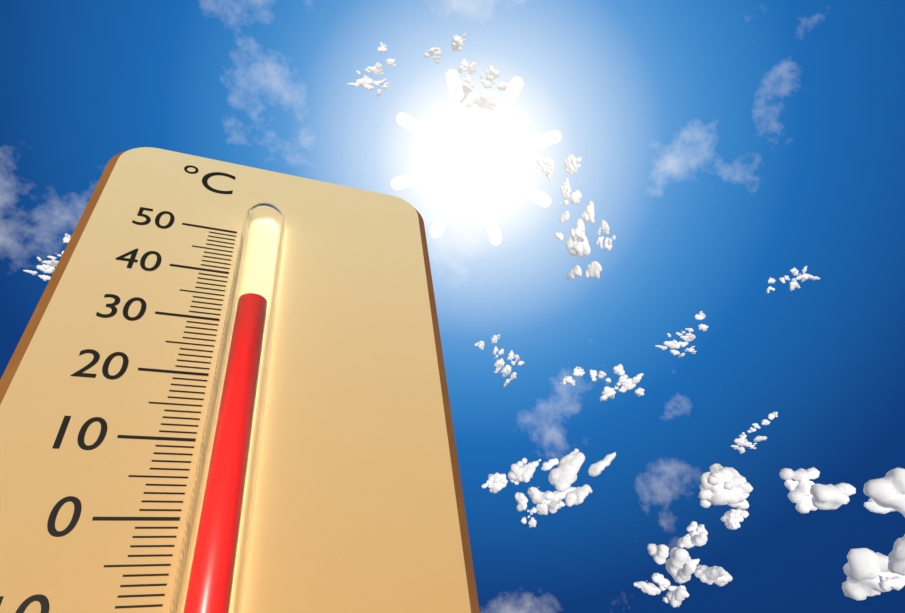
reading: 32 °C
